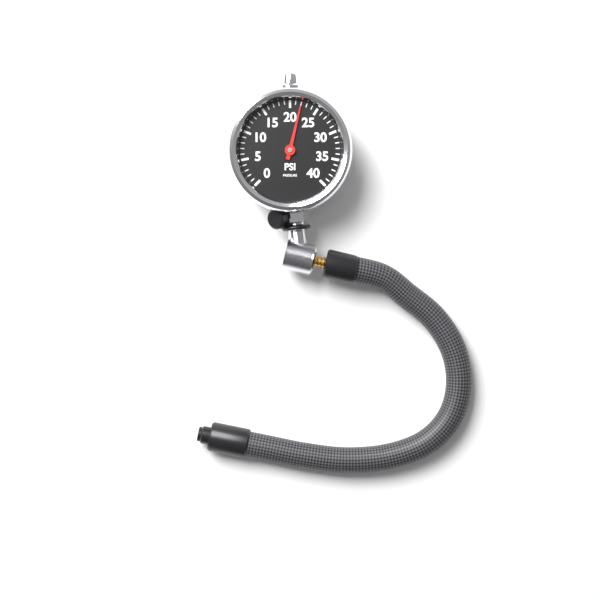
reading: 22 psi
